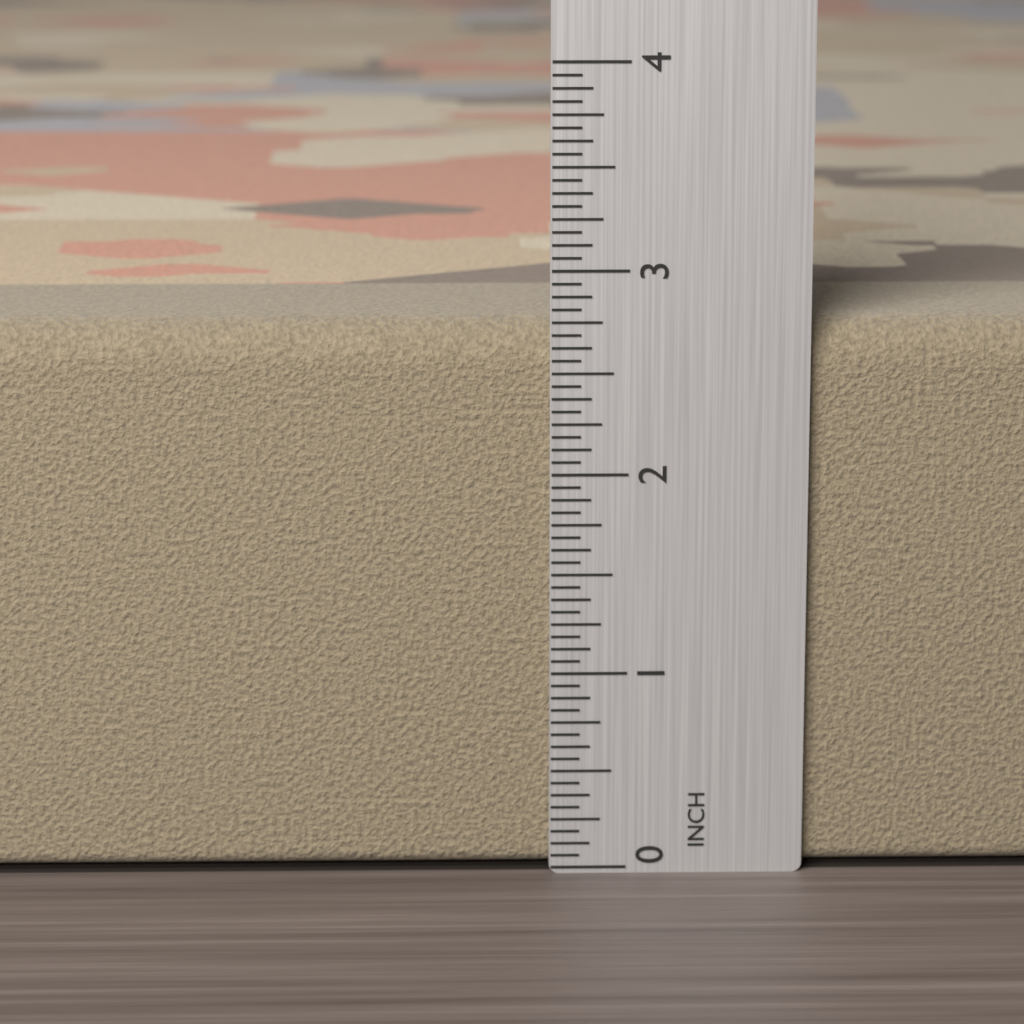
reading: 2.7500 in
